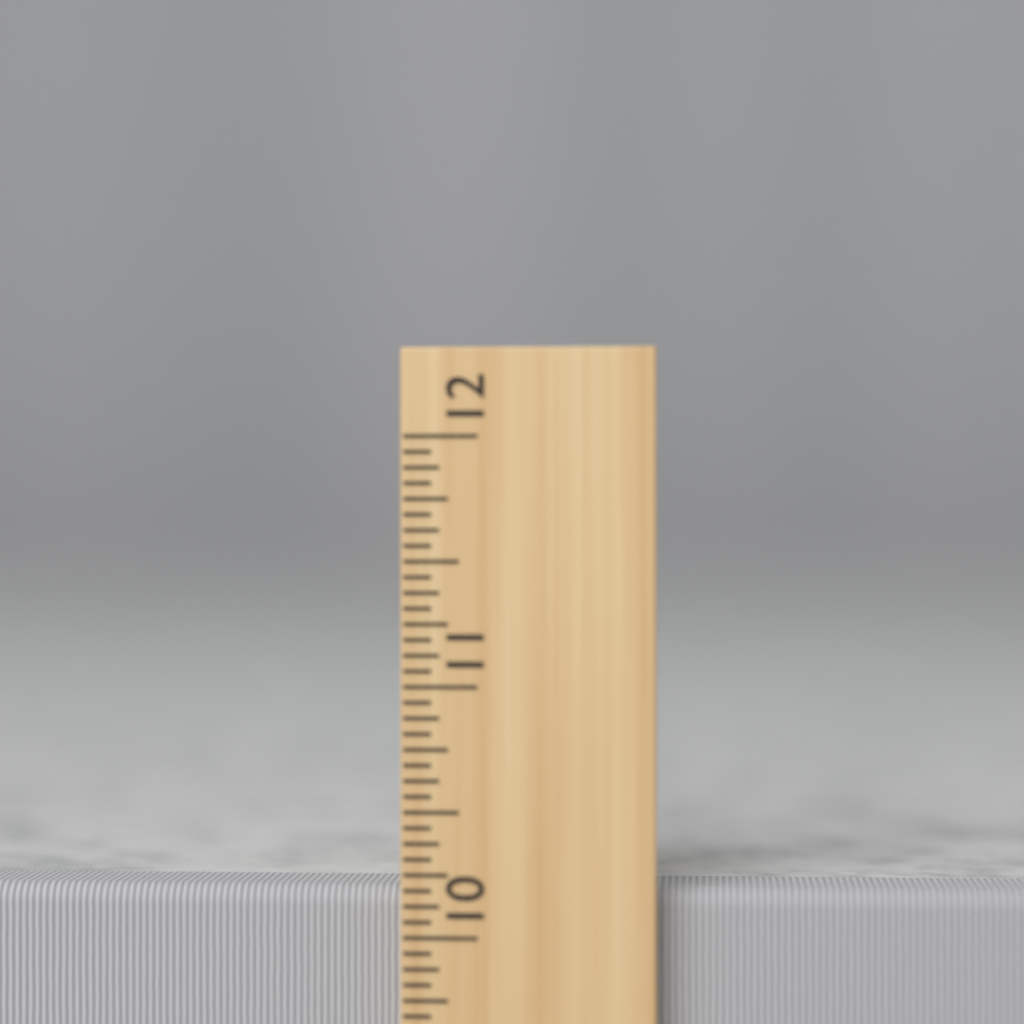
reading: 10.1875 inch
